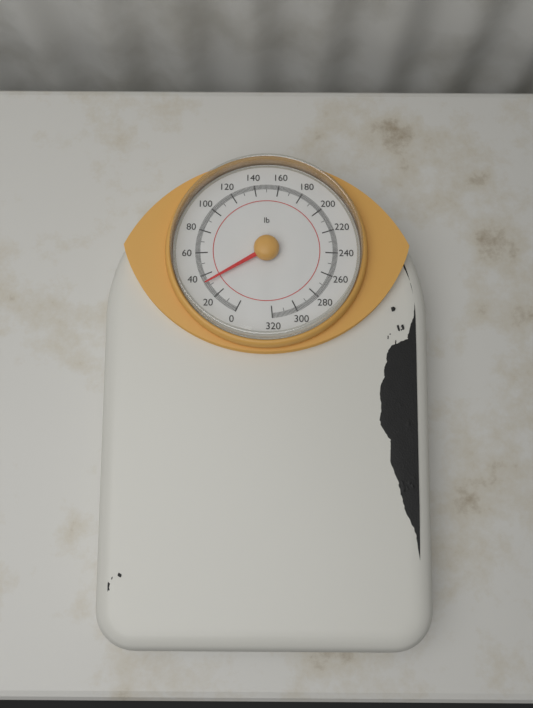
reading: 33 lb
